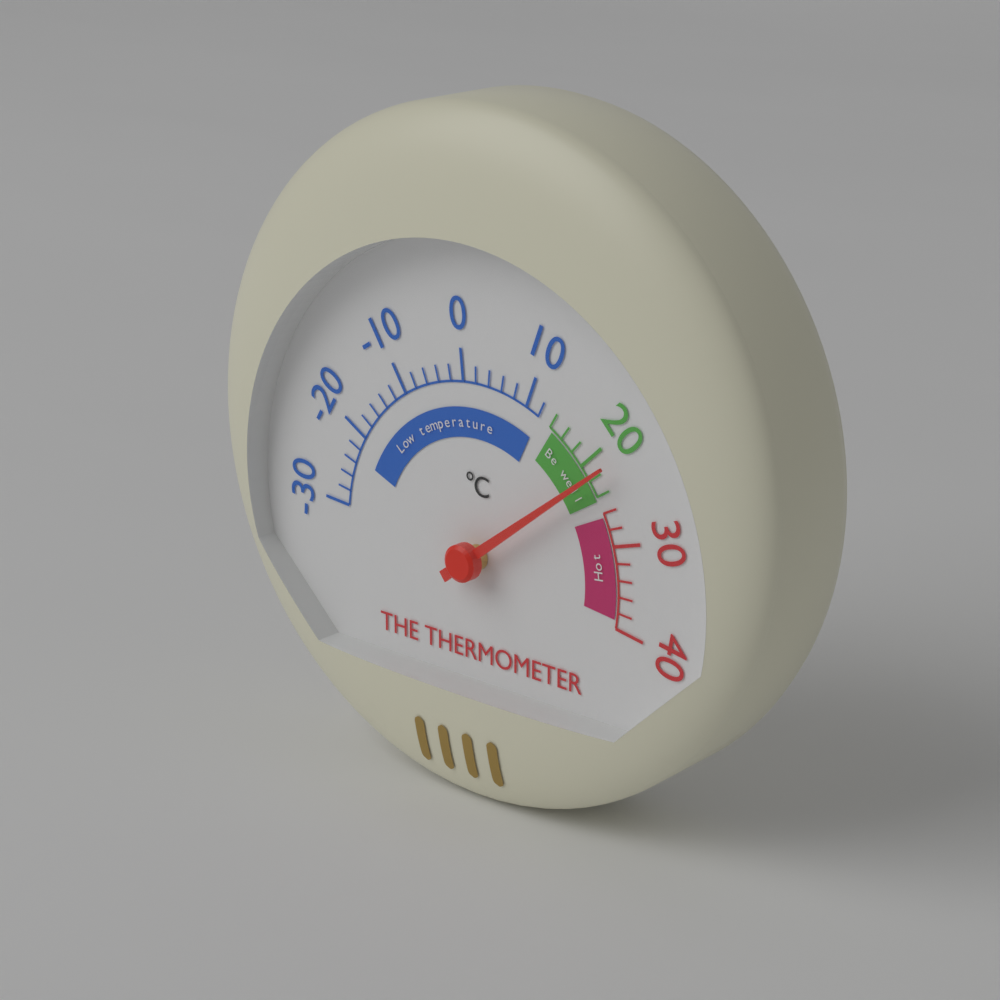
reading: 22 °C
